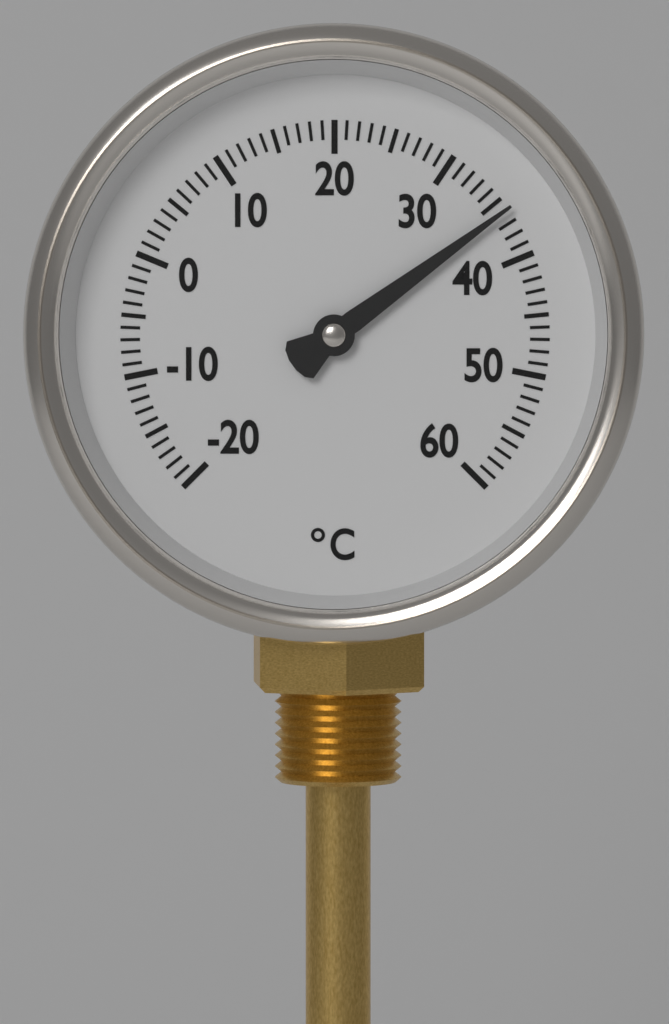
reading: 36 °C
